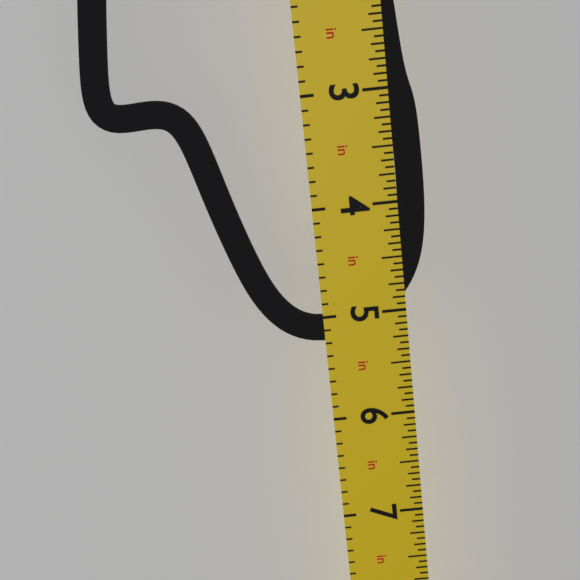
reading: 5.2500 in
